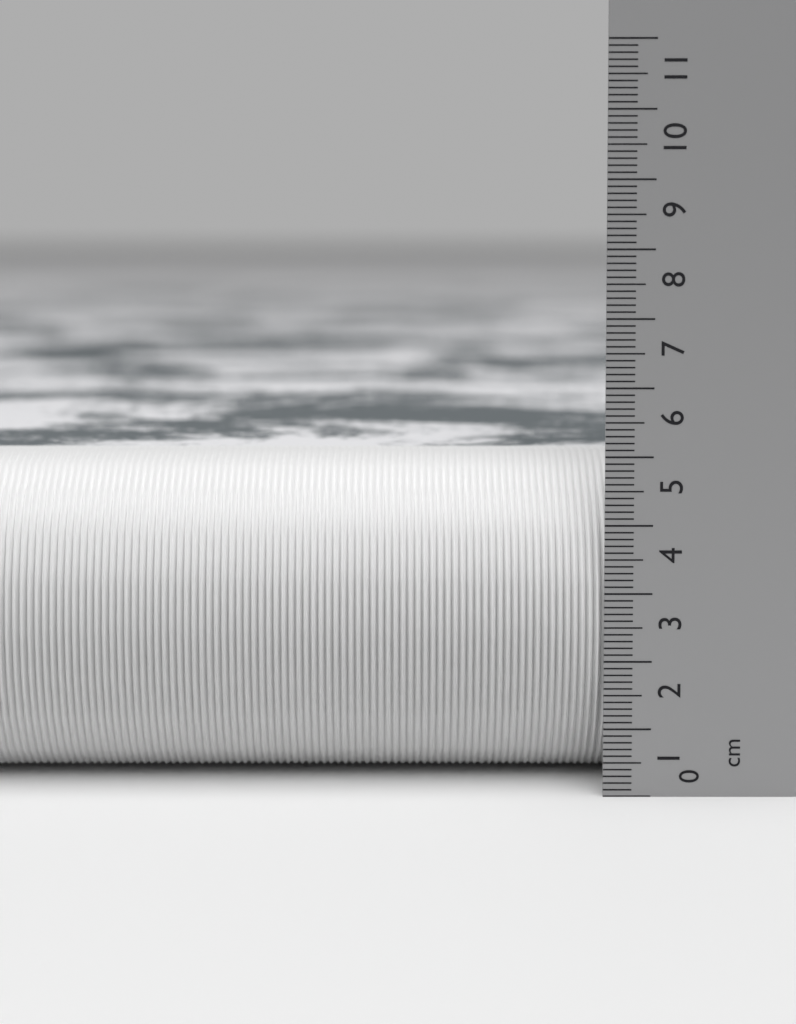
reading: 4.9 cm
